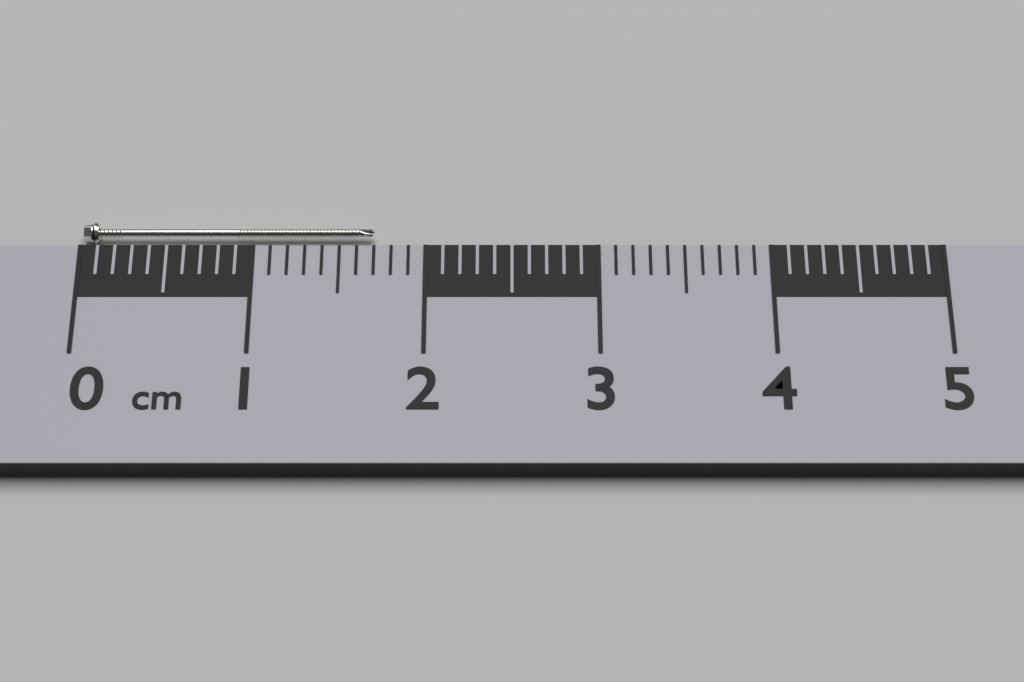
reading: 1.7 cm
